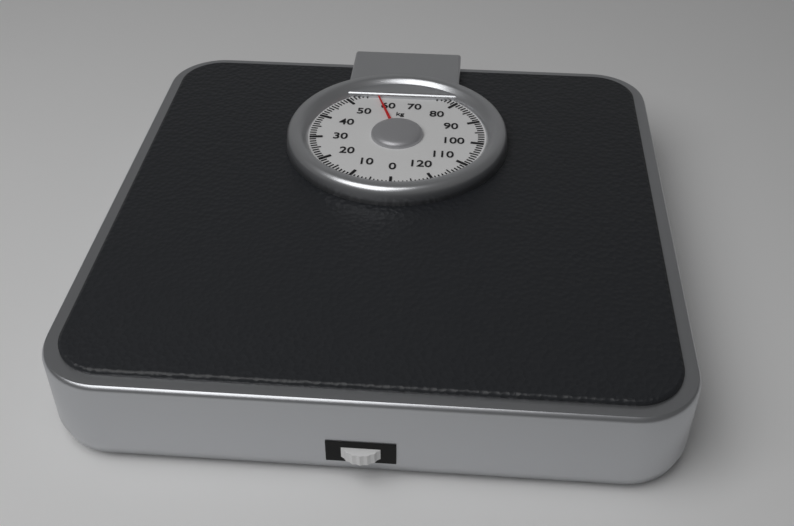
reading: 58 kg
